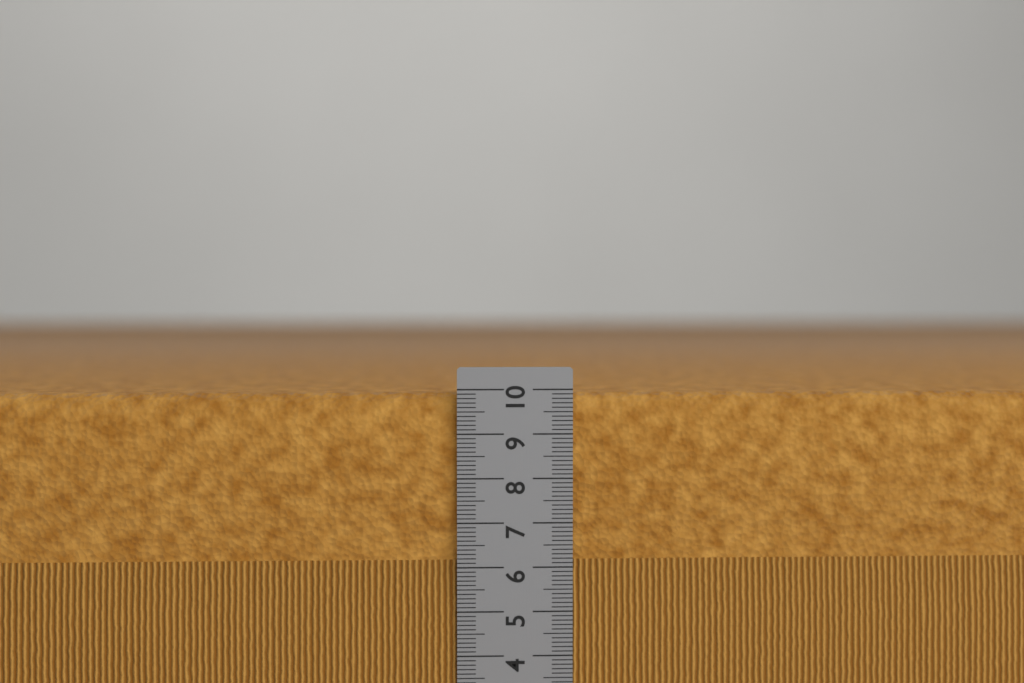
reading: 9.9 cm
